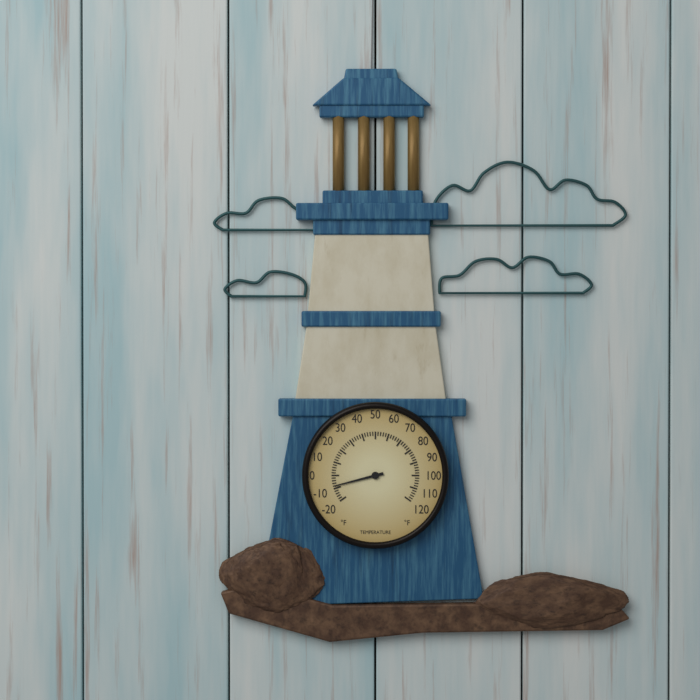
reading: -8 °F
